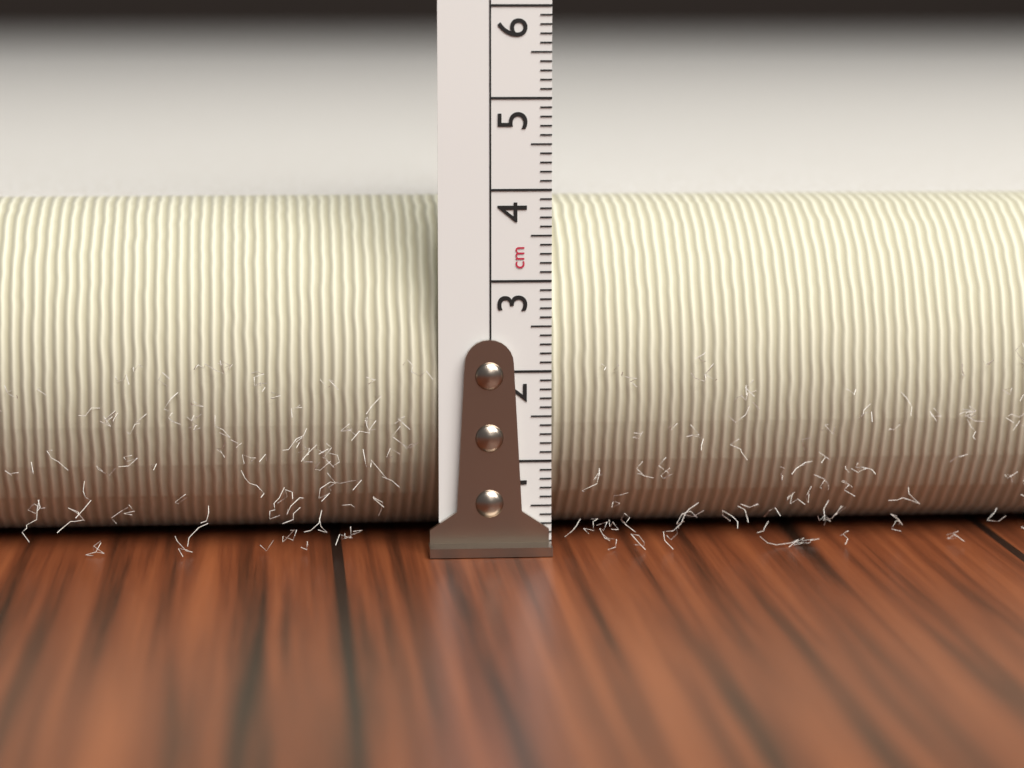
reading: 3.8 cm
